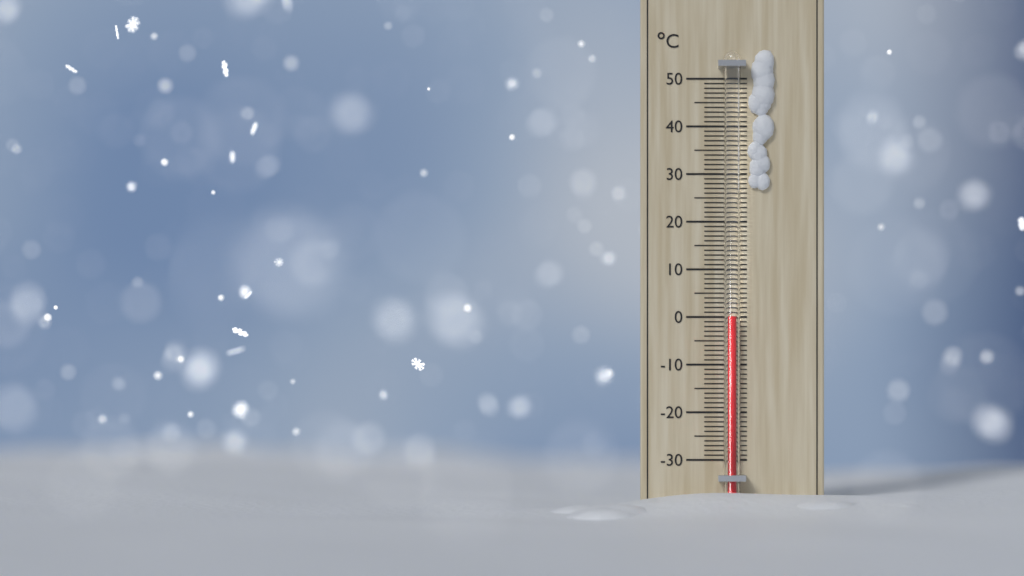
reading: 0 °C
